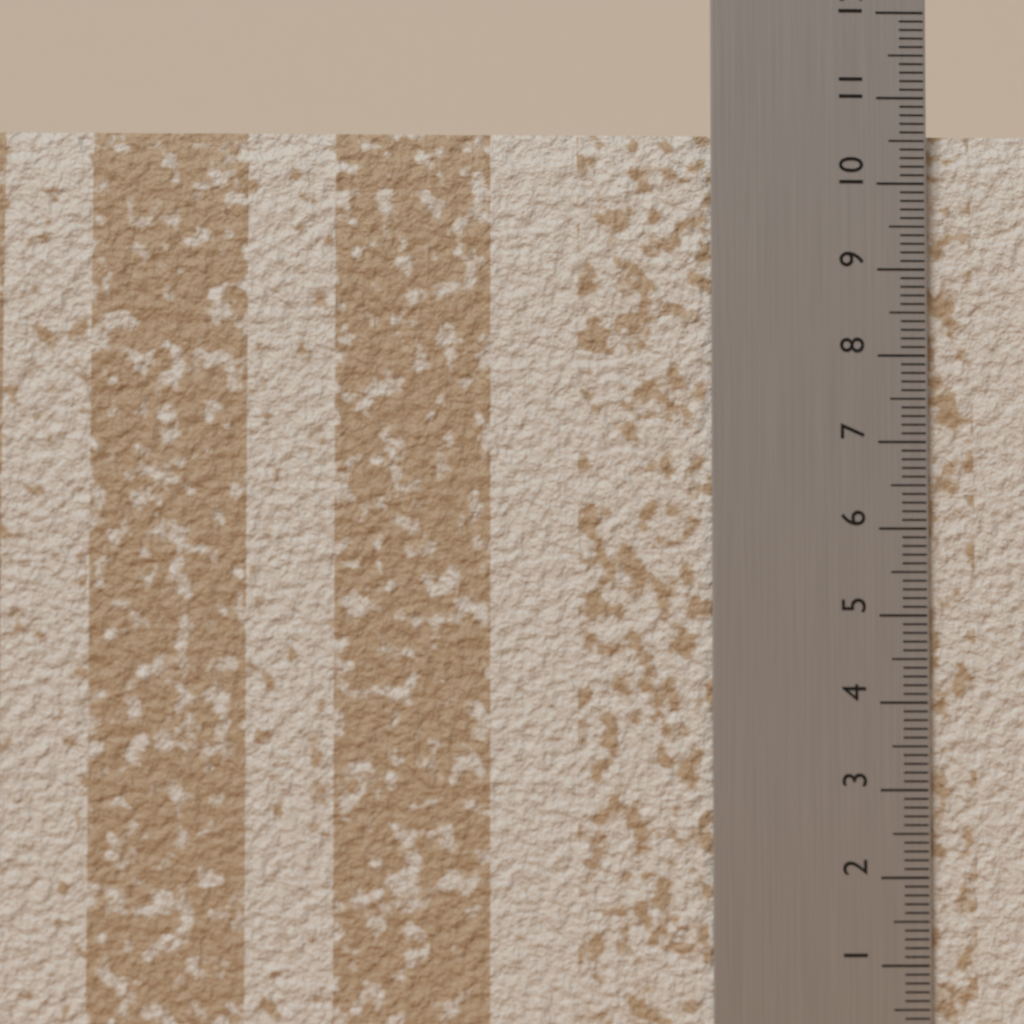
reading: 10.6 (no unit)
